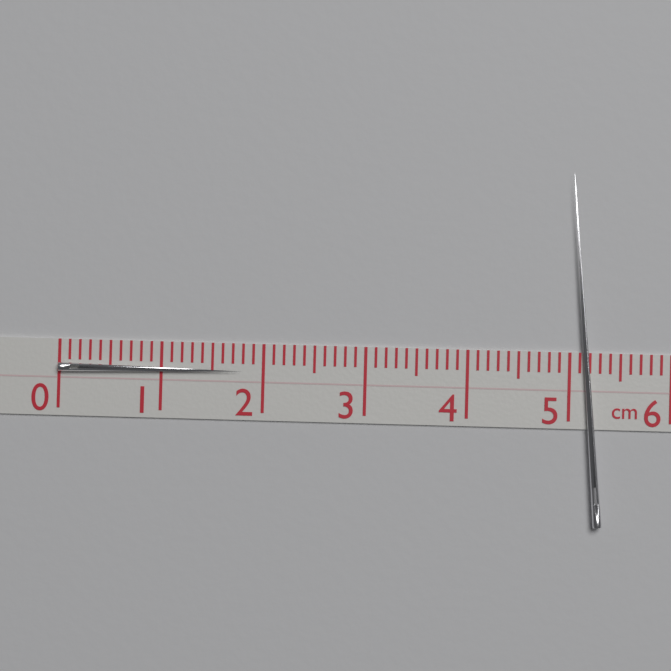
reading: 1.8 cm
